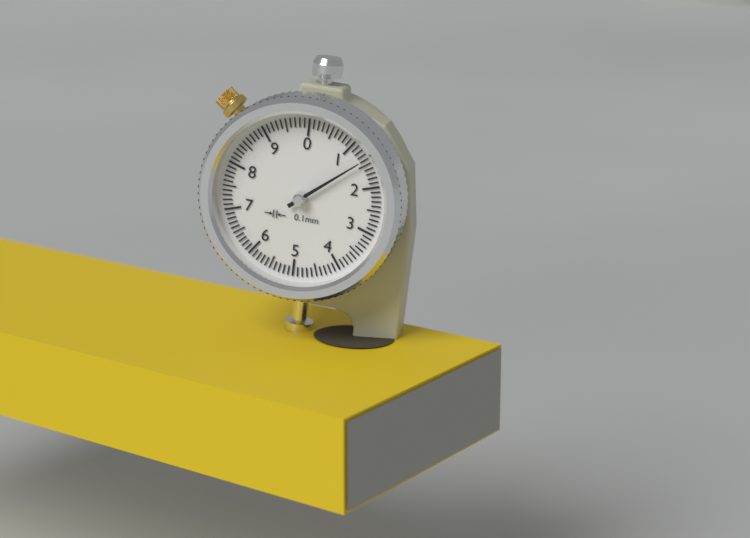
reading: 1.4 mm
